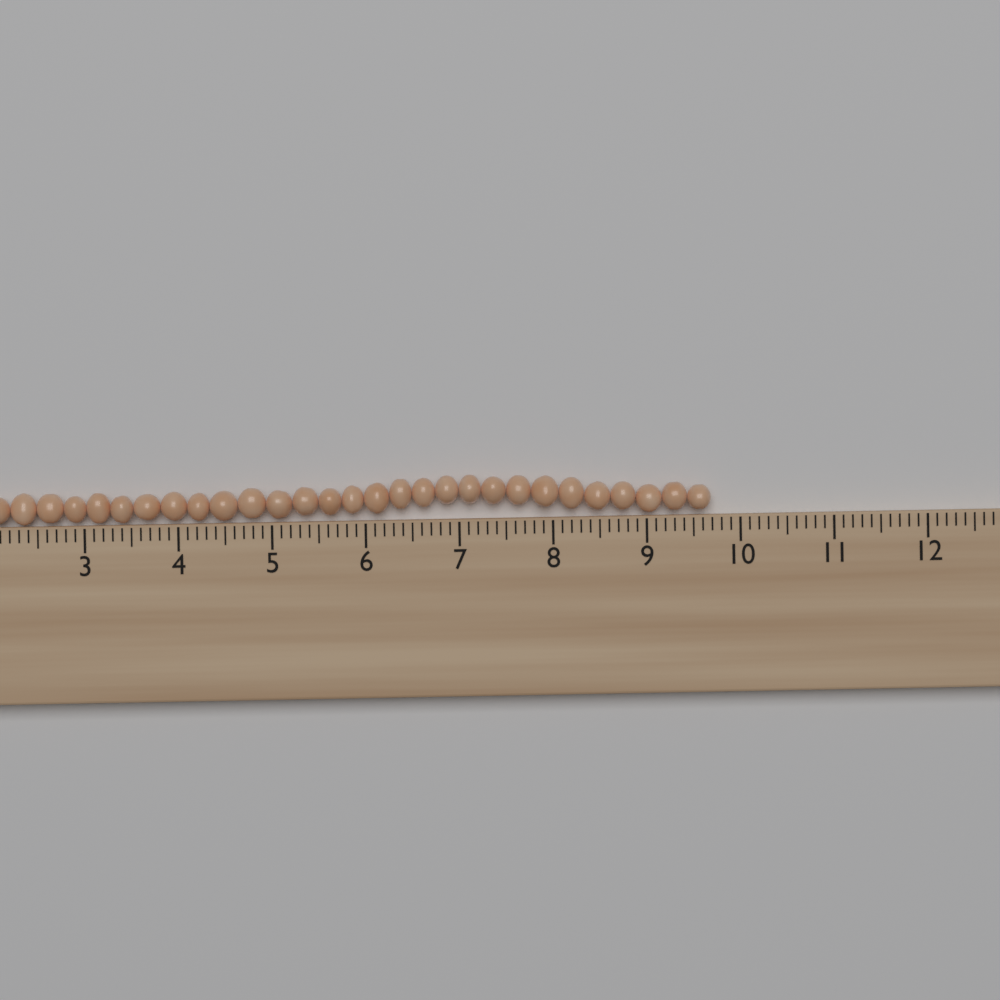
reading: 9.7 cm
